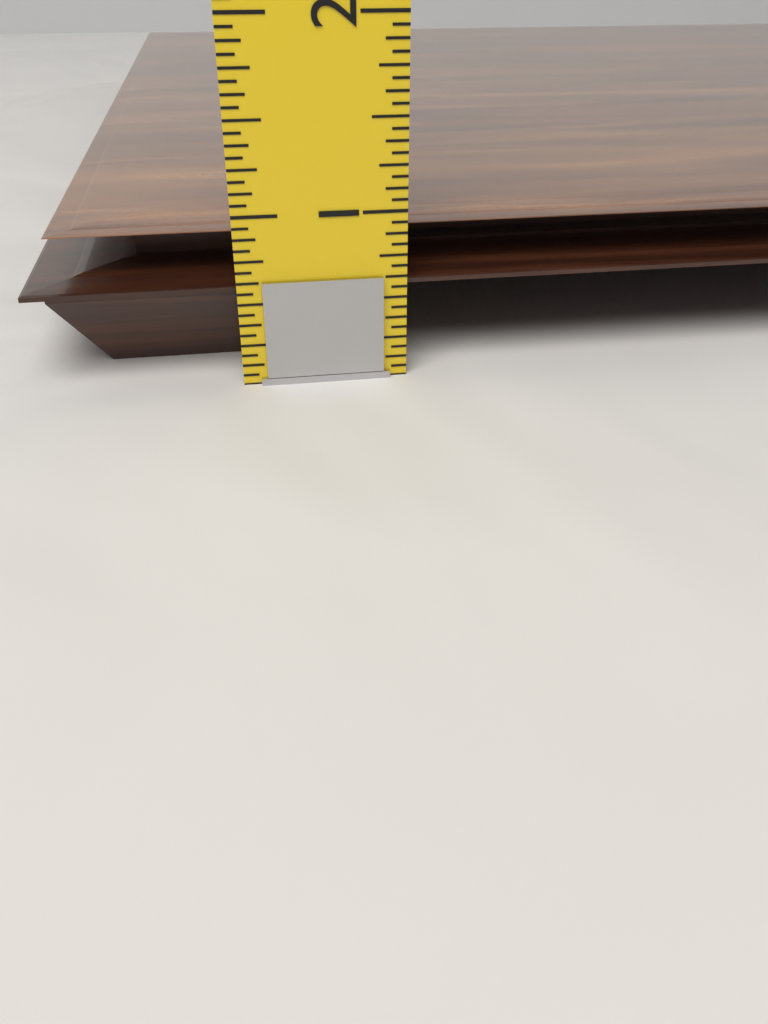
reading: 0.8750 in
